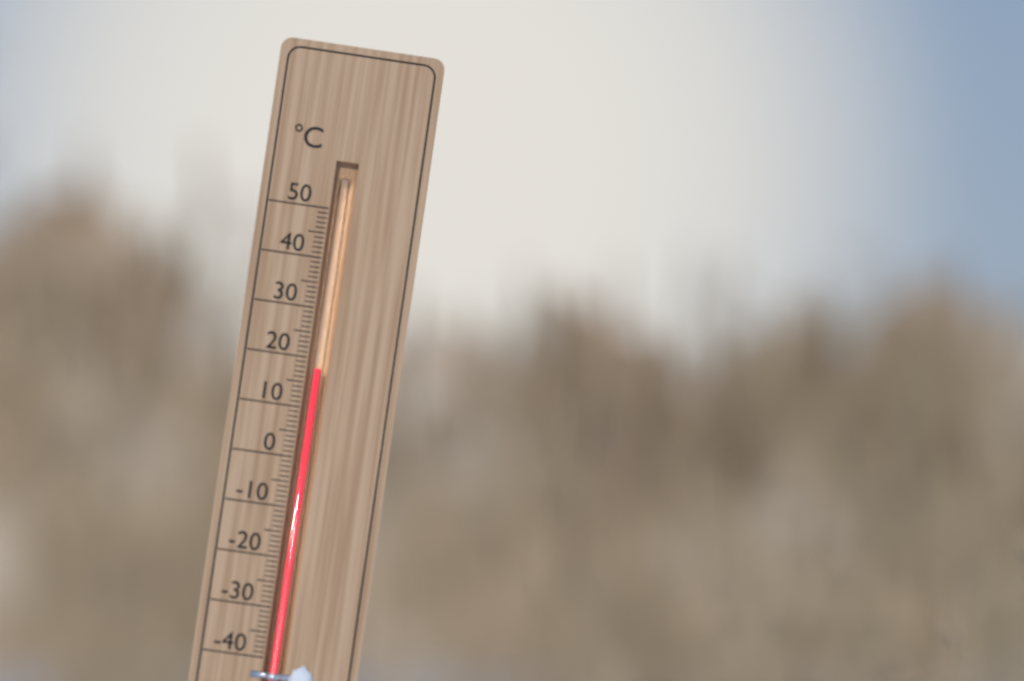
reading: 18 °C
